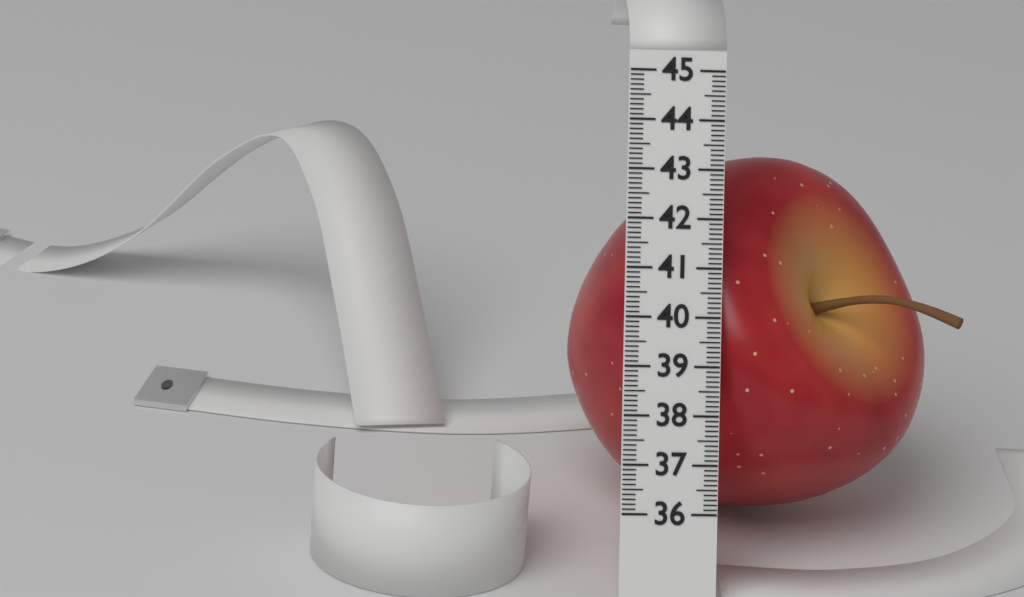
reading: 43.4 (no unit)
